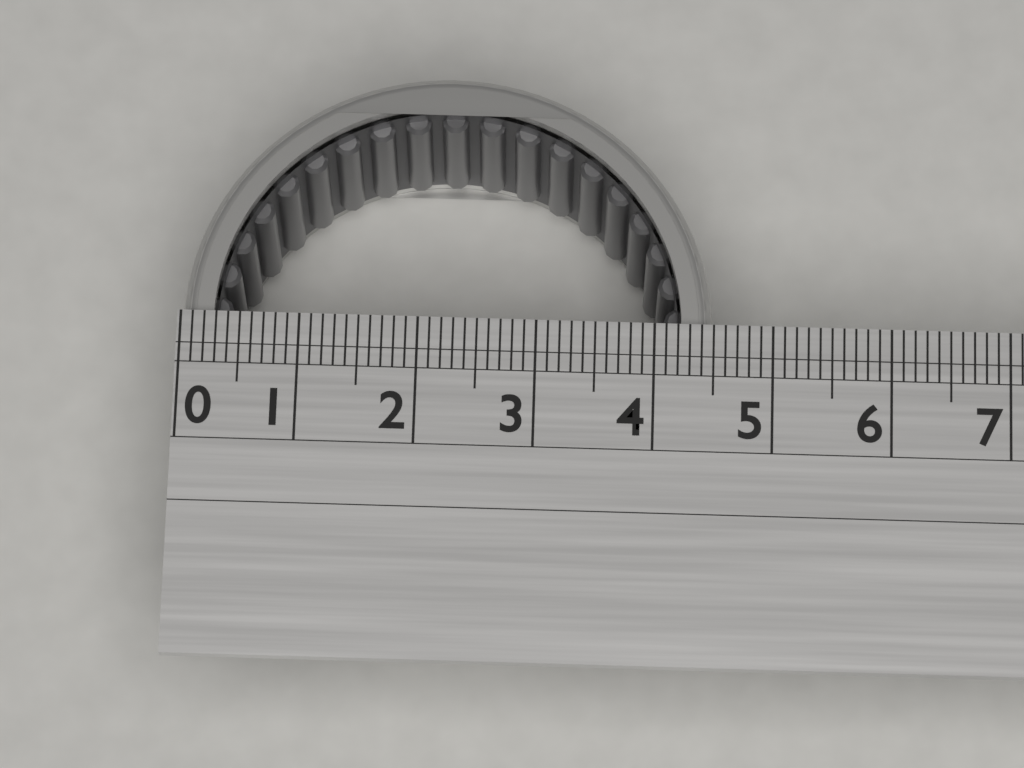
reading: 4.5 (no unit)
